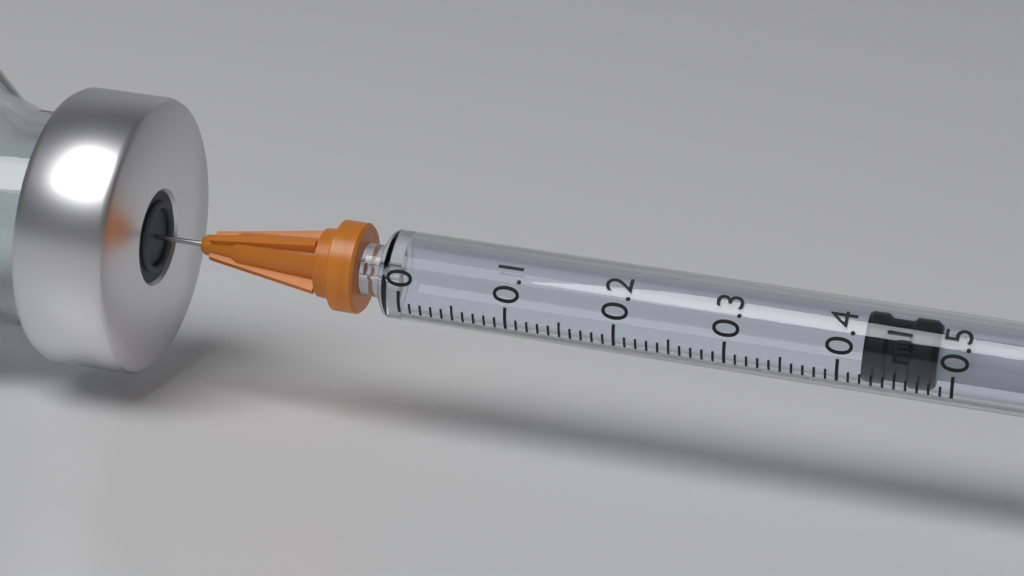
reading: 0.42 ml
